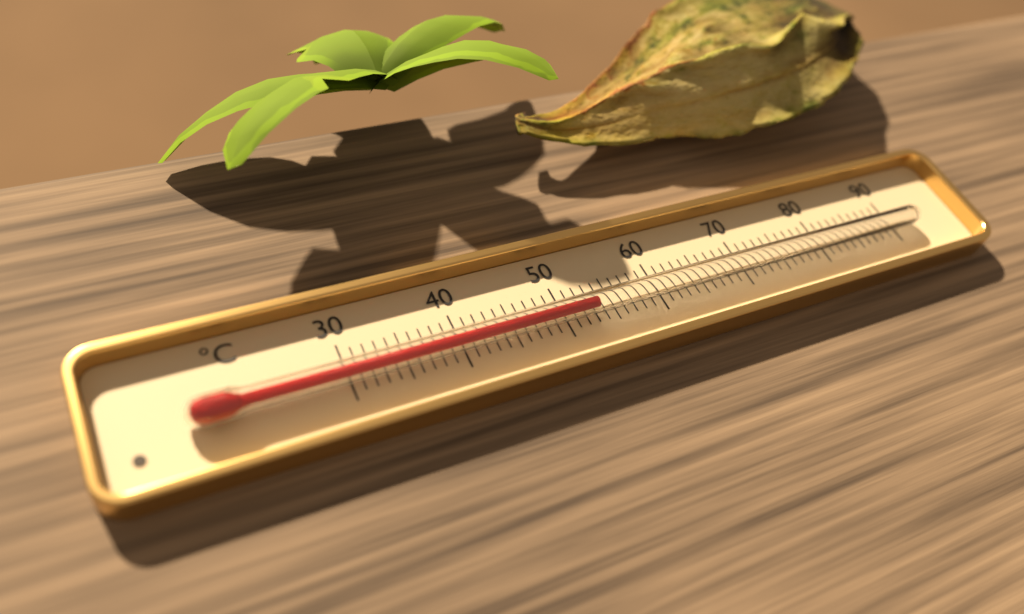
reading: 53 °C
